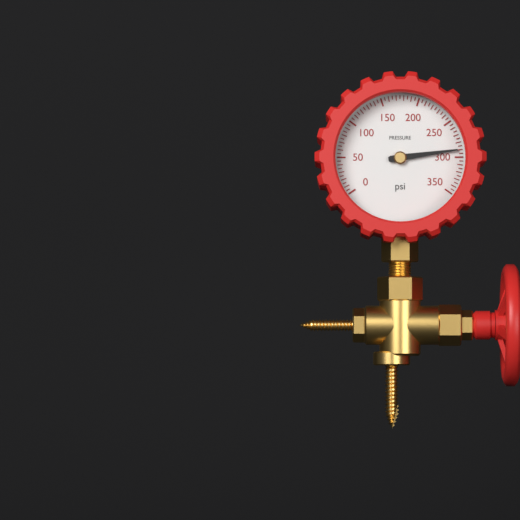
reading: 290 psi
